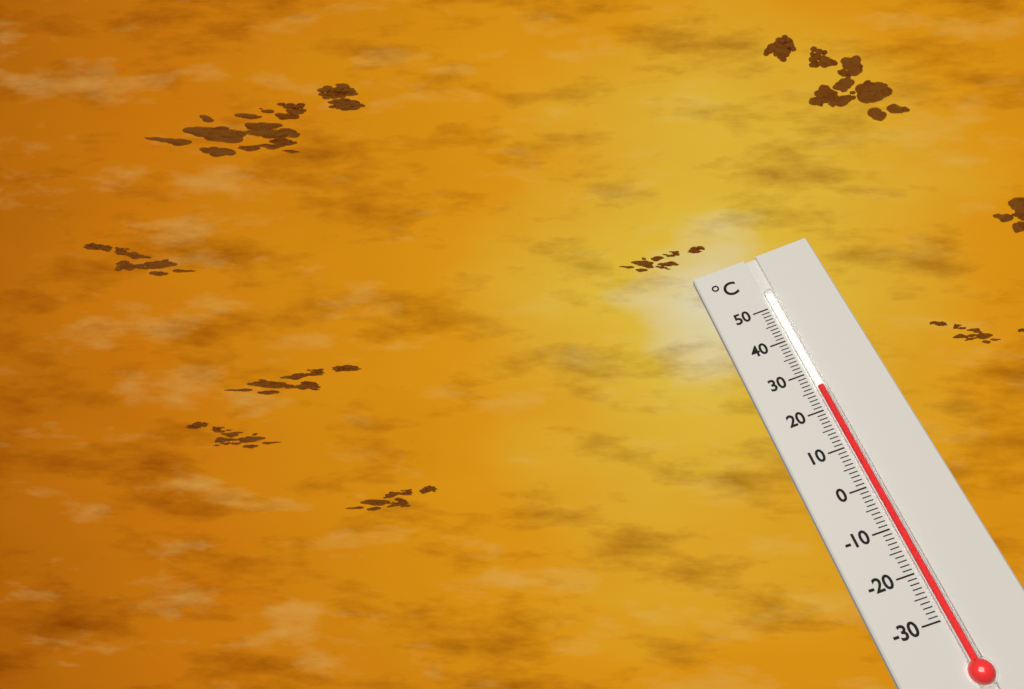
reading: 26 °C
